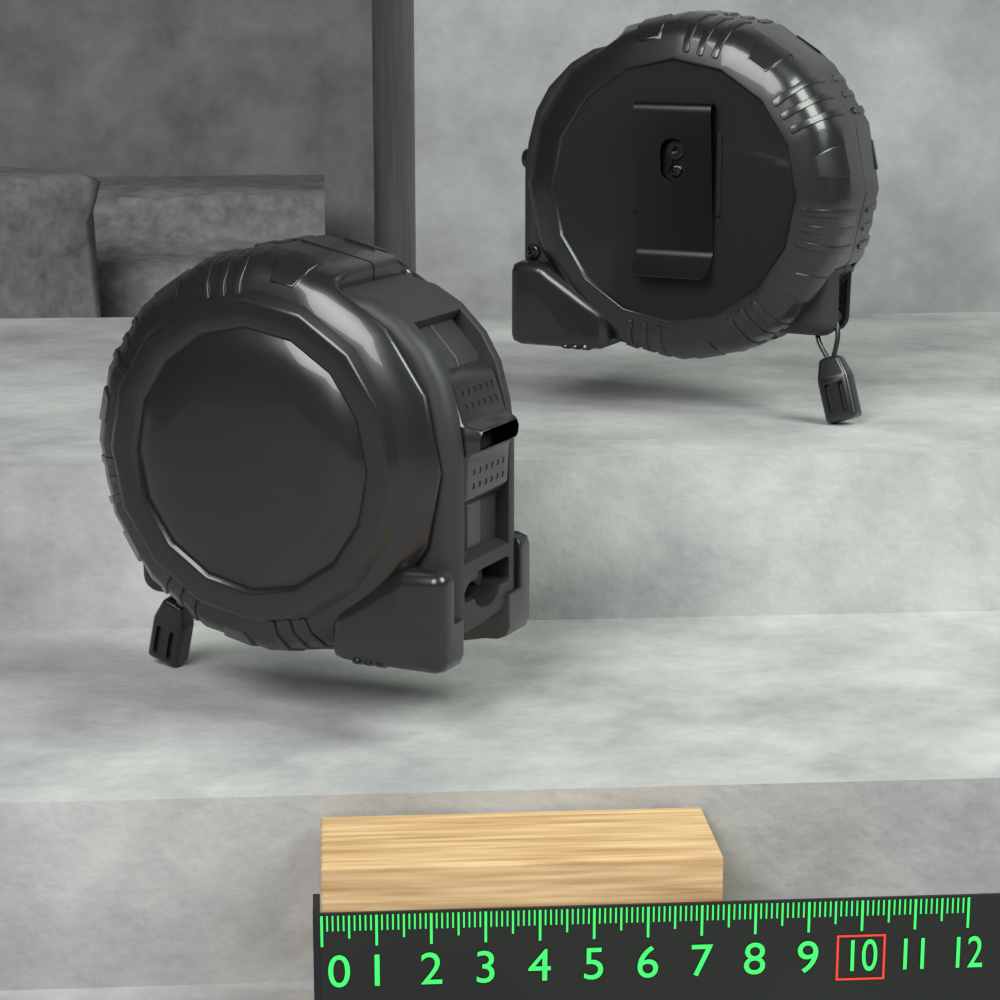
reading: 7.4 (no unit)
